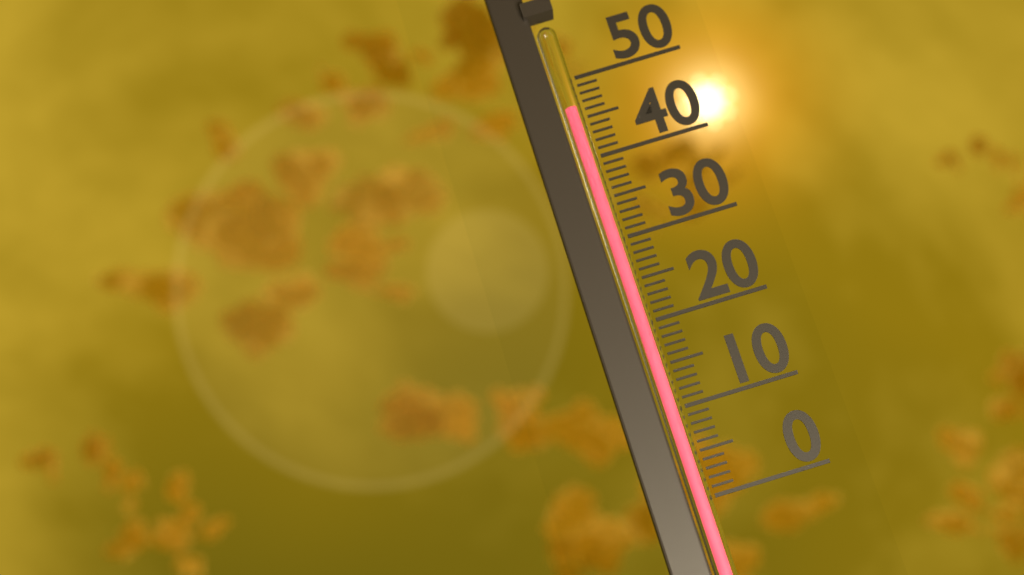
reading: 46 (no unit)
